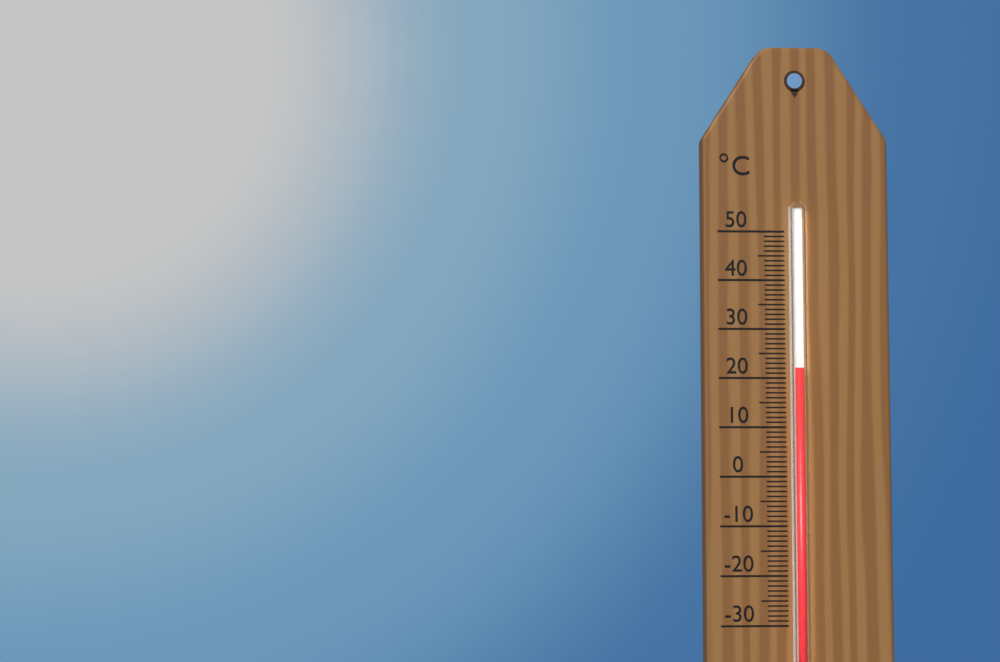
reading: 22 °C
